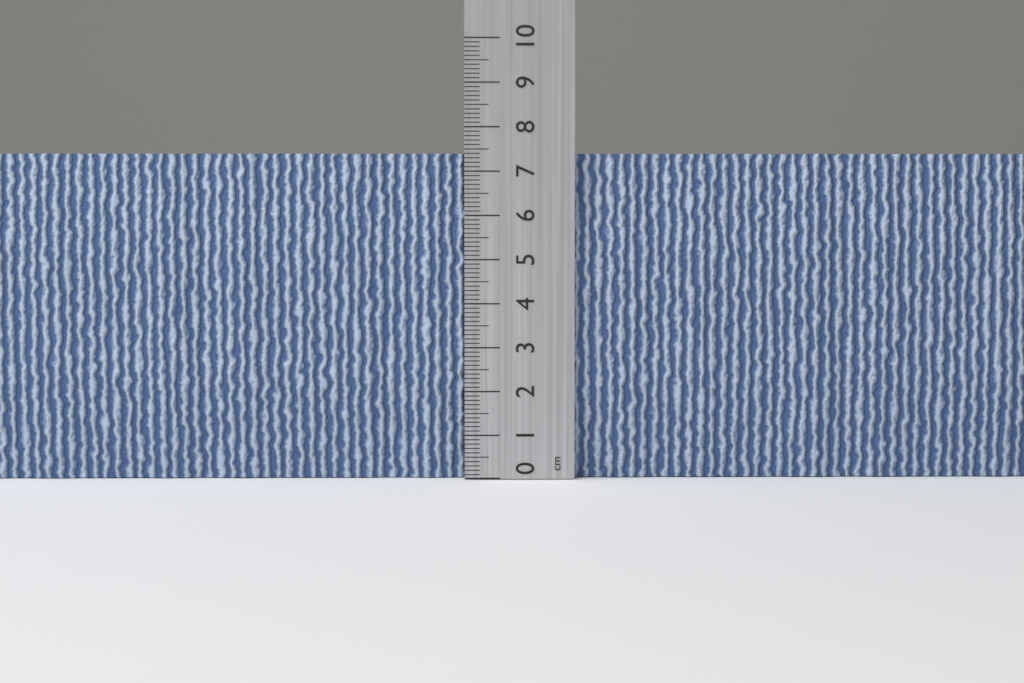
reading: 7.4 cm
